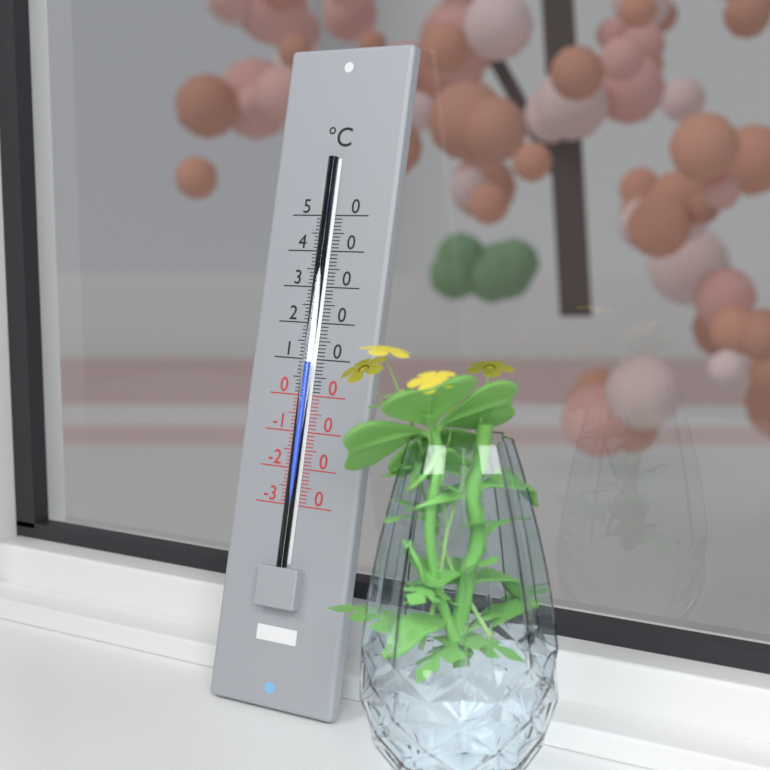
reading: 9 °C
